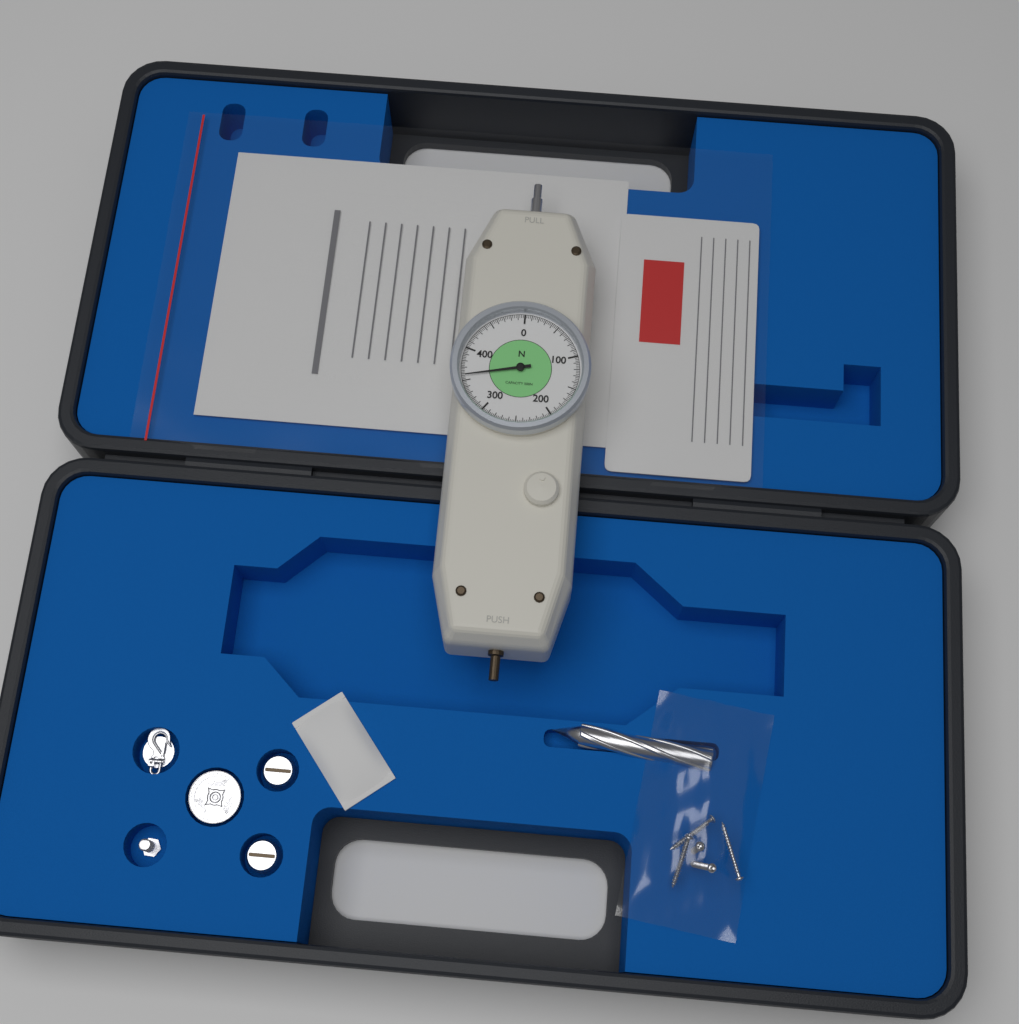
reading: 357.5 N
